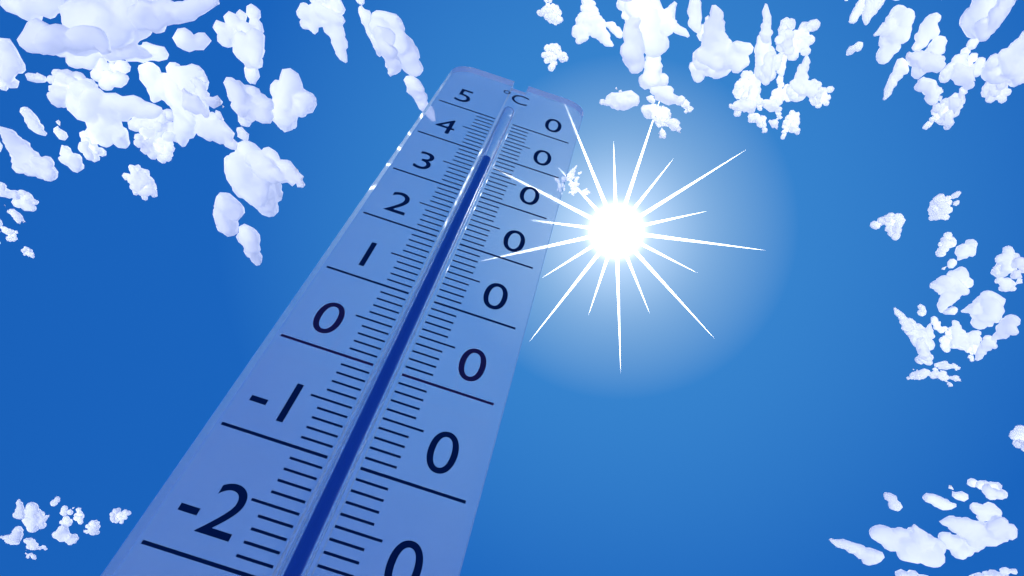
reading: 39 °C
